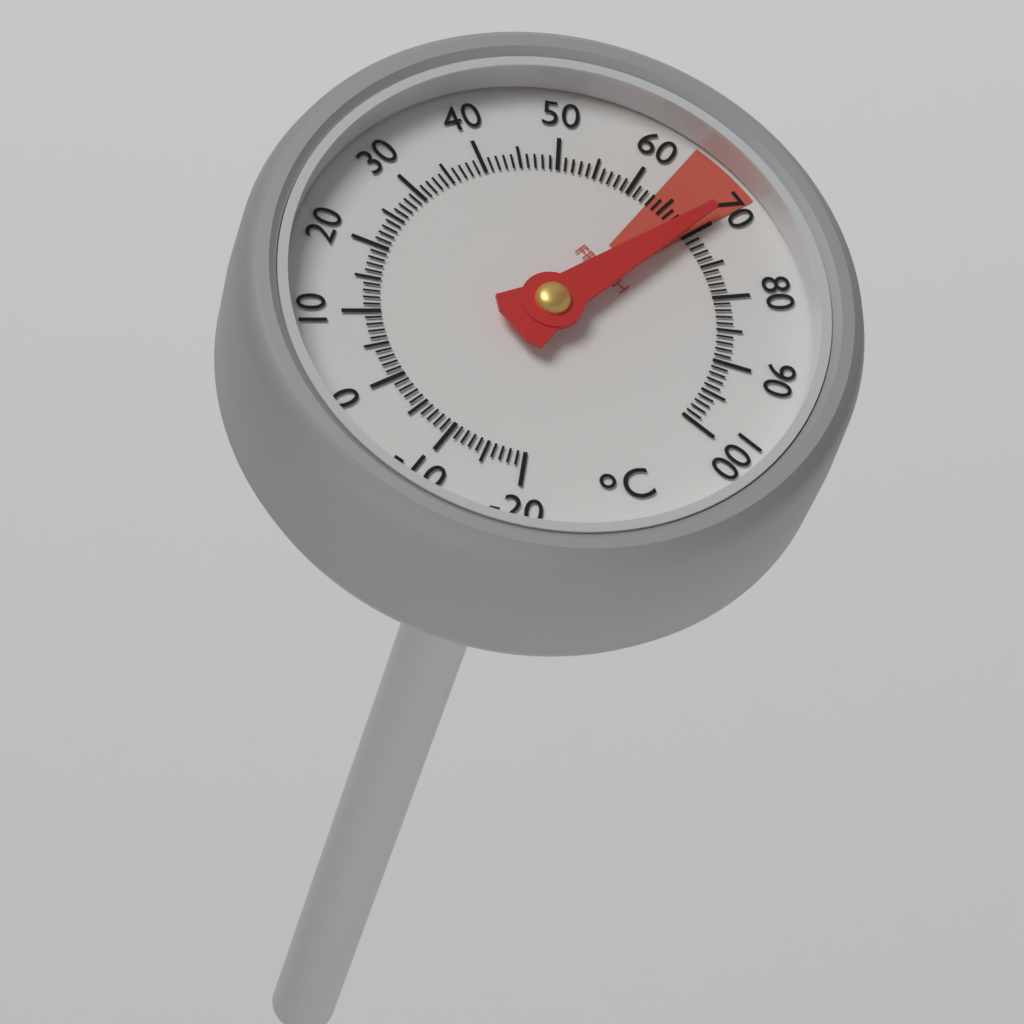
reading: 69 °C
